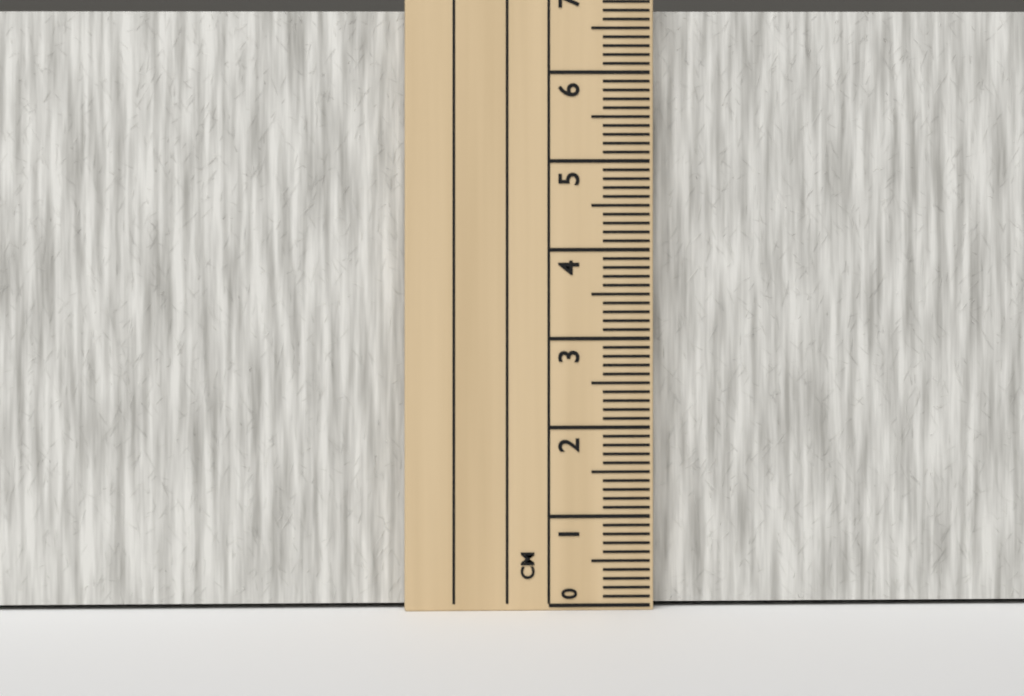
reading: 6.7 cm
